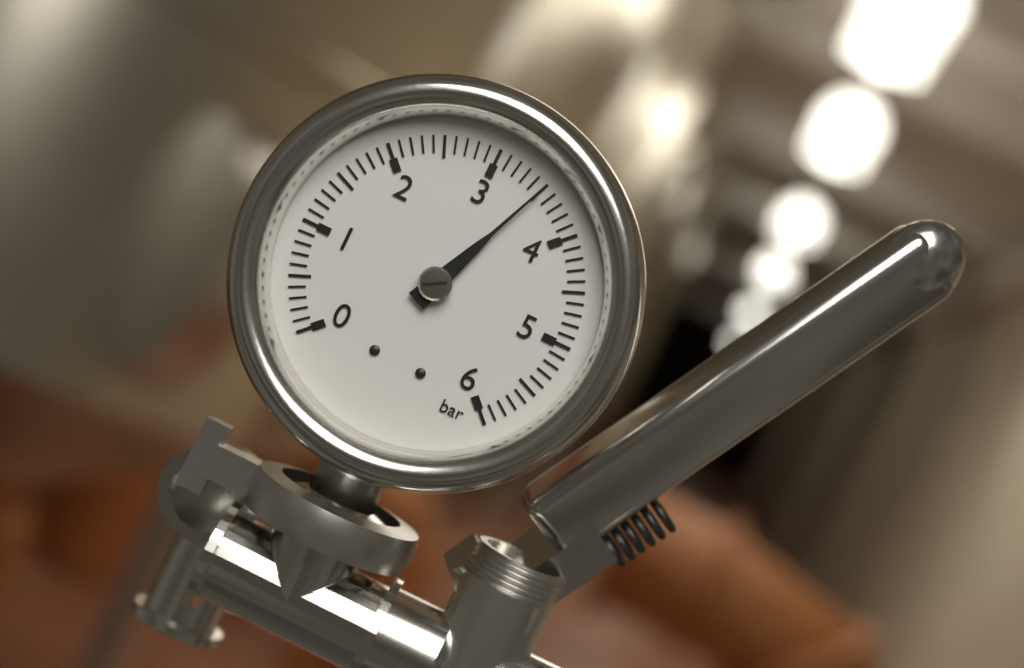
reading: 3.5 bar
